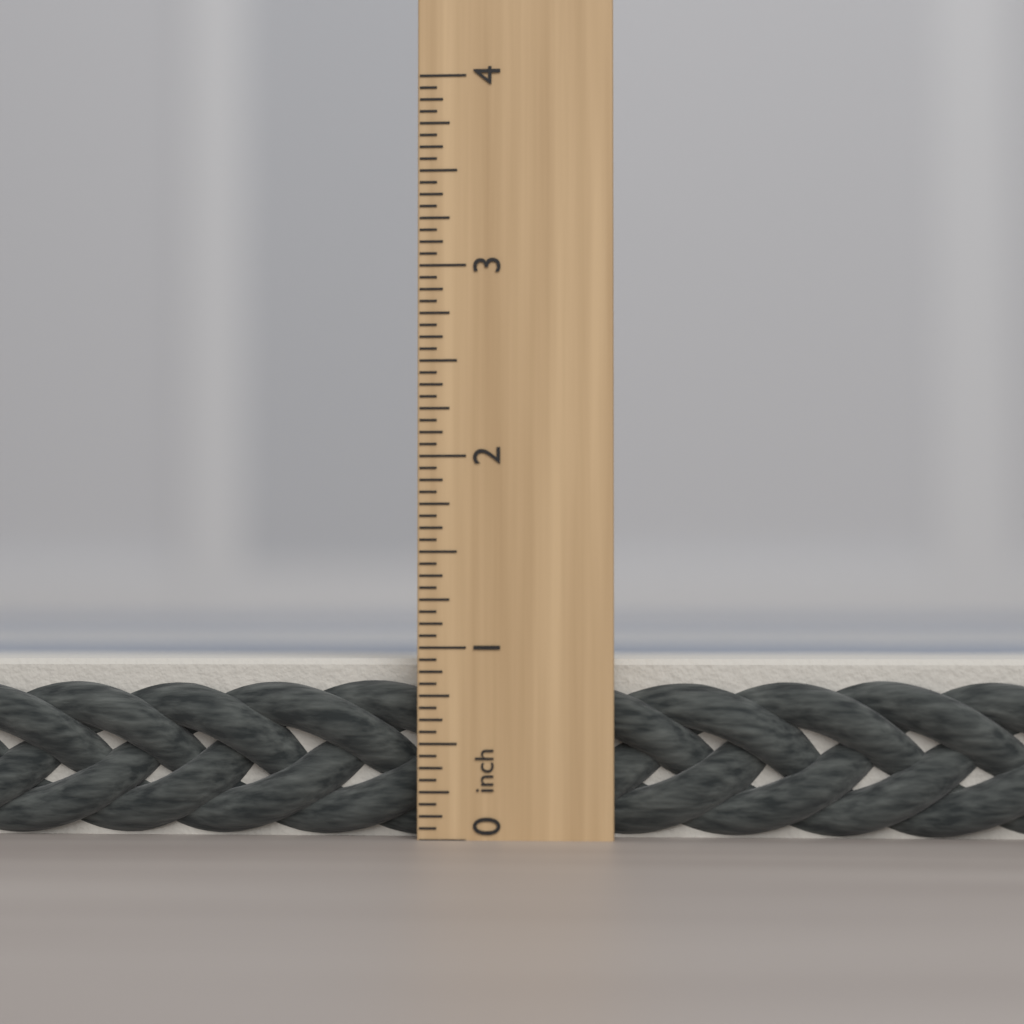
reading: 0.9375 inch
